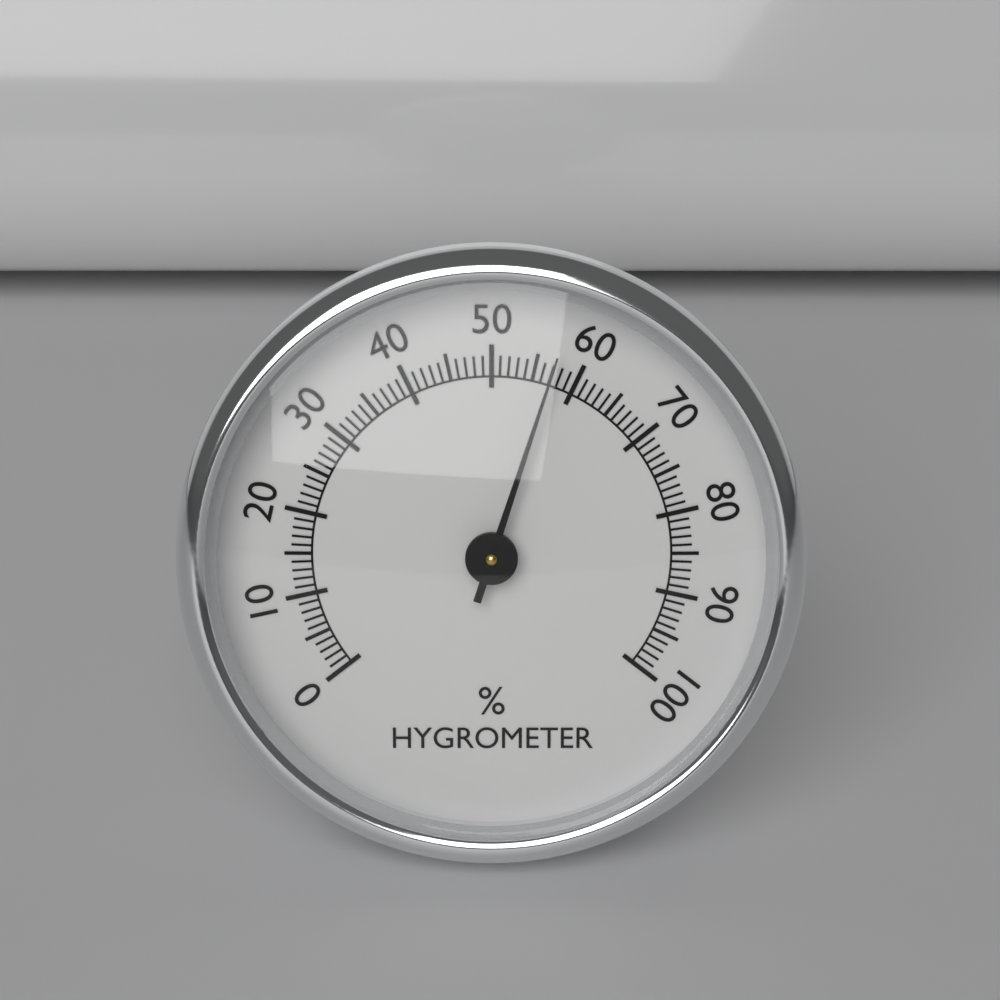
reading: 57 %
